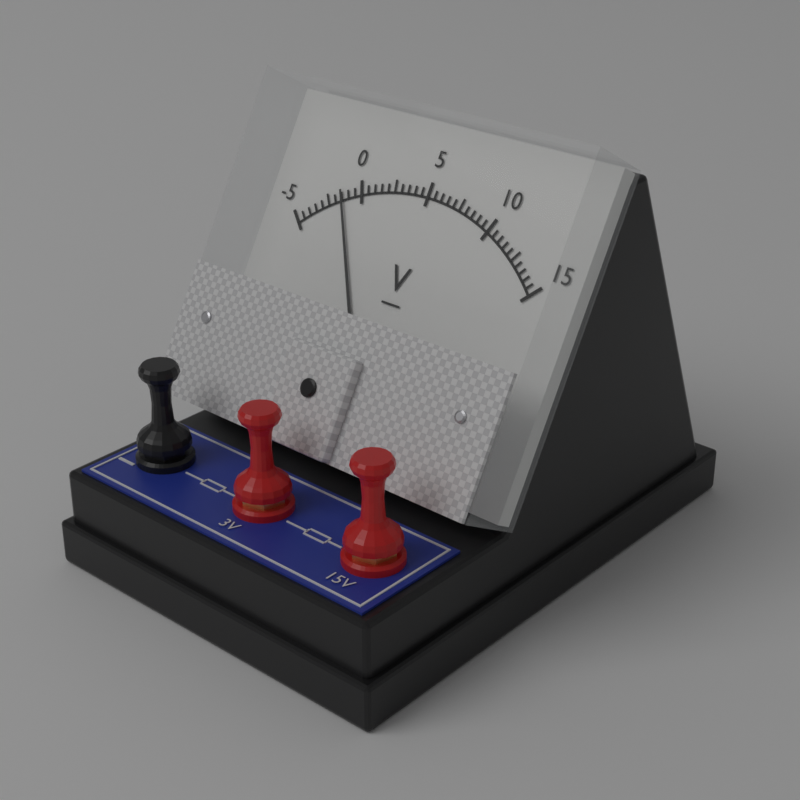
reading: -1.5 V
